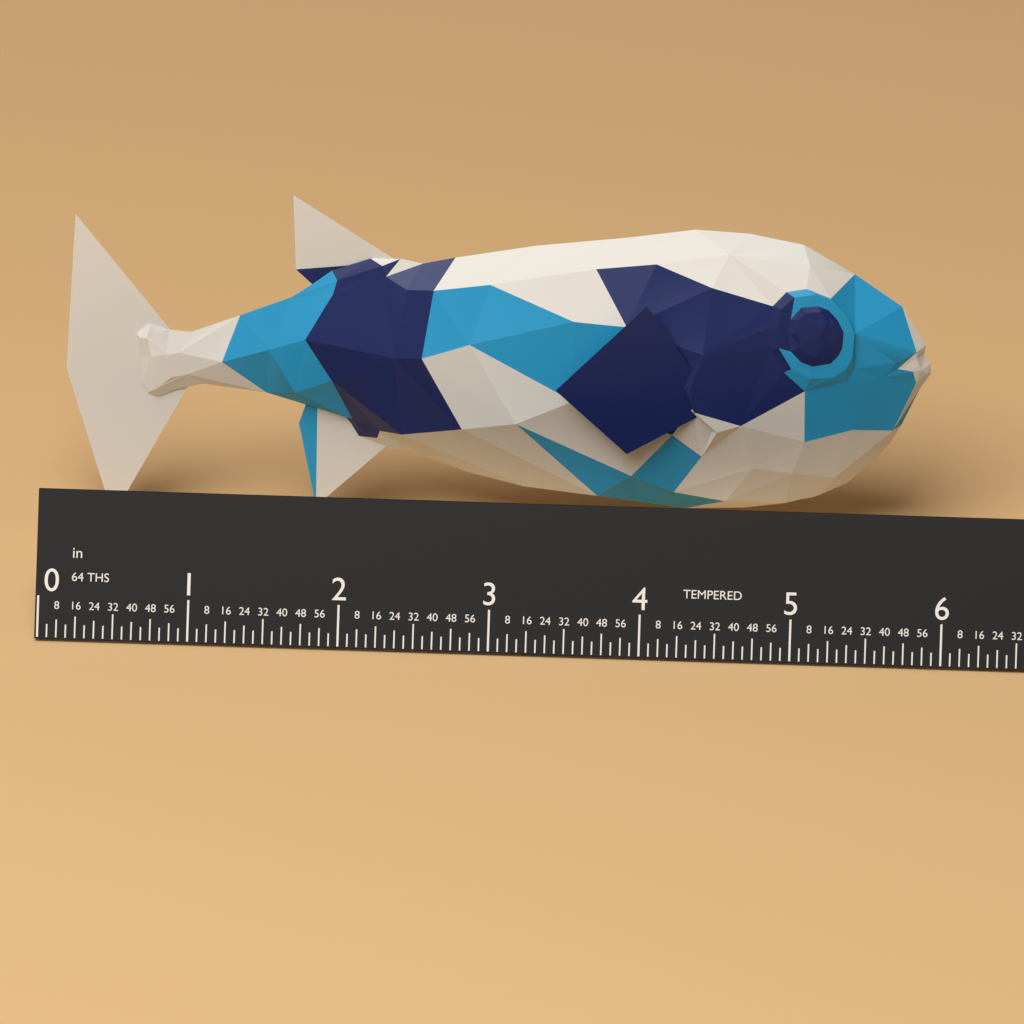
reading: 5.8125 in
